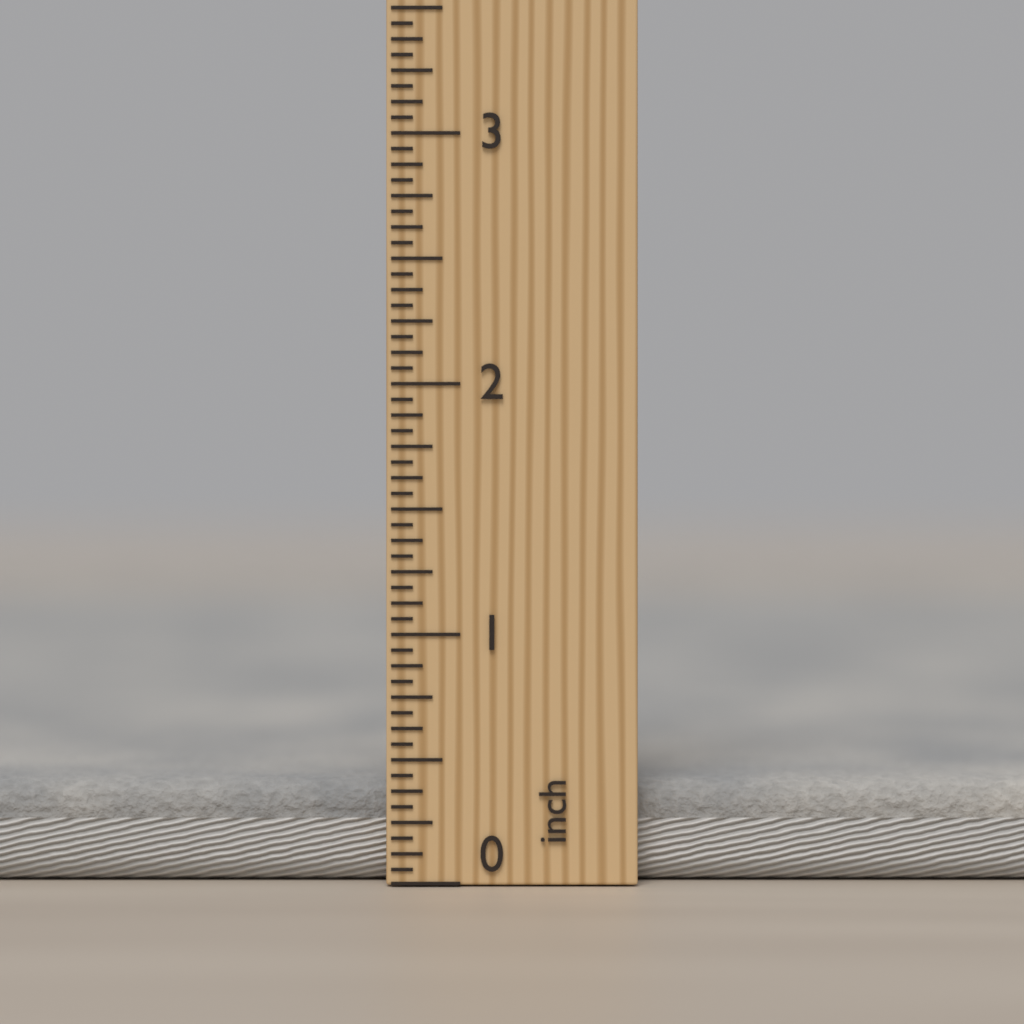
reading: 0.4000 inch
